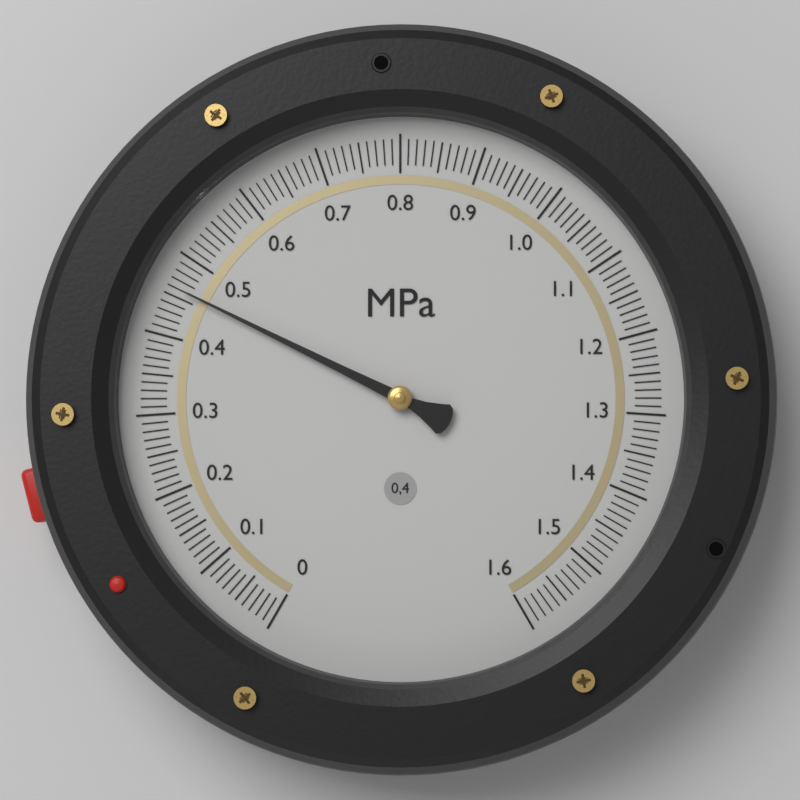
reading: 0.46 MPa
